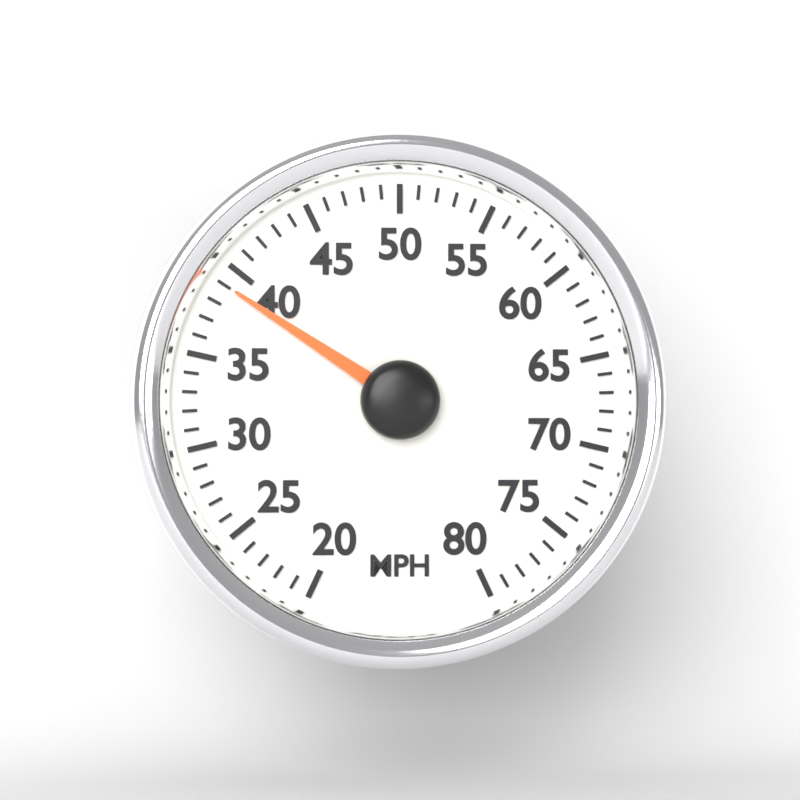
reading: 39 MPH
